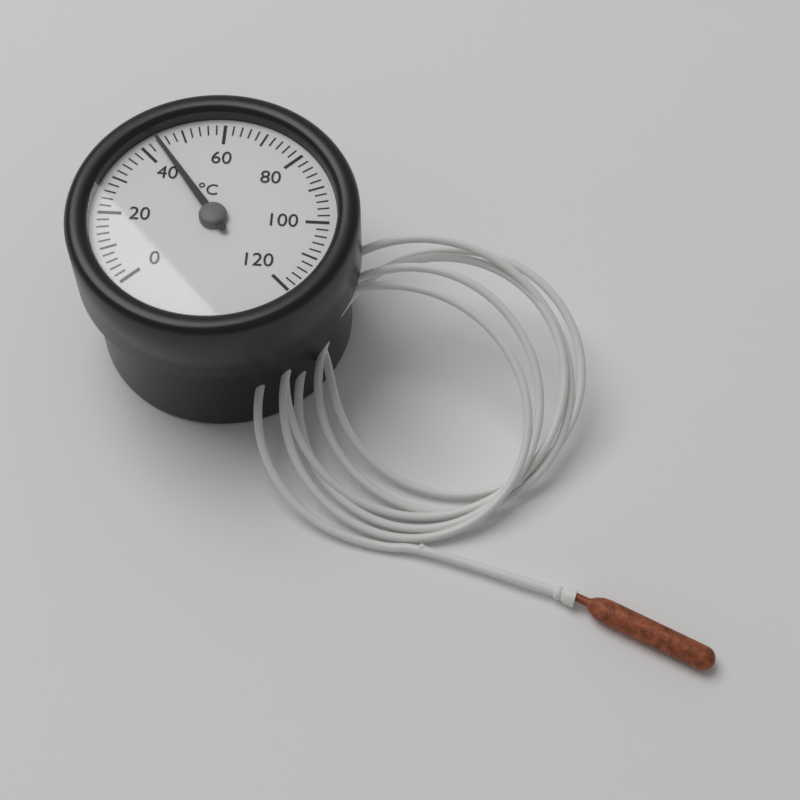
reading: 44 °C
